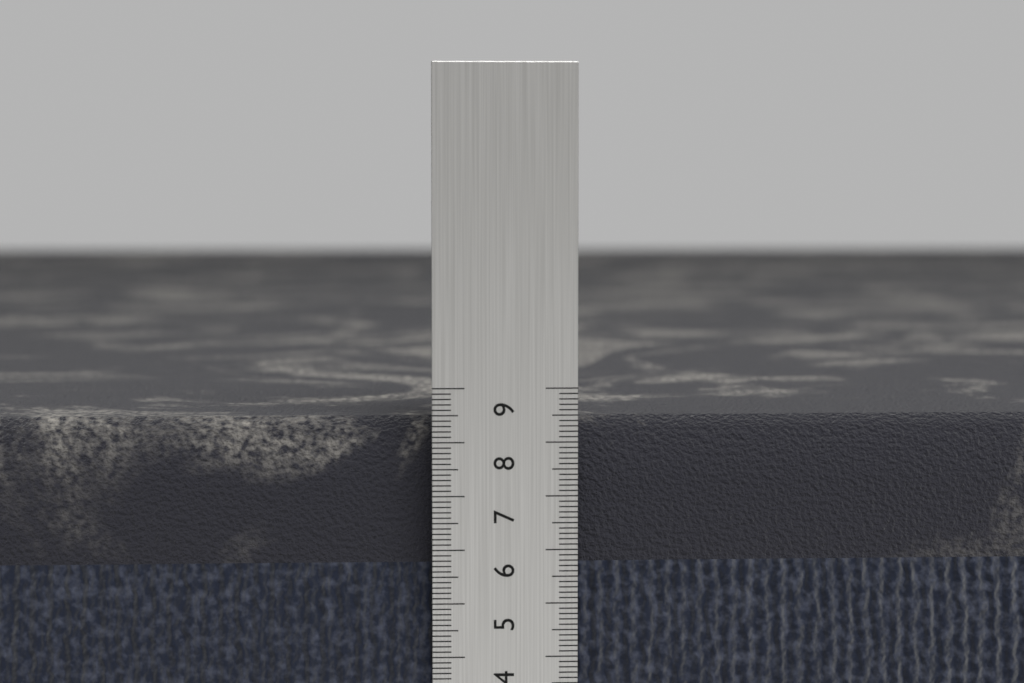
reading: 8.4 cm
